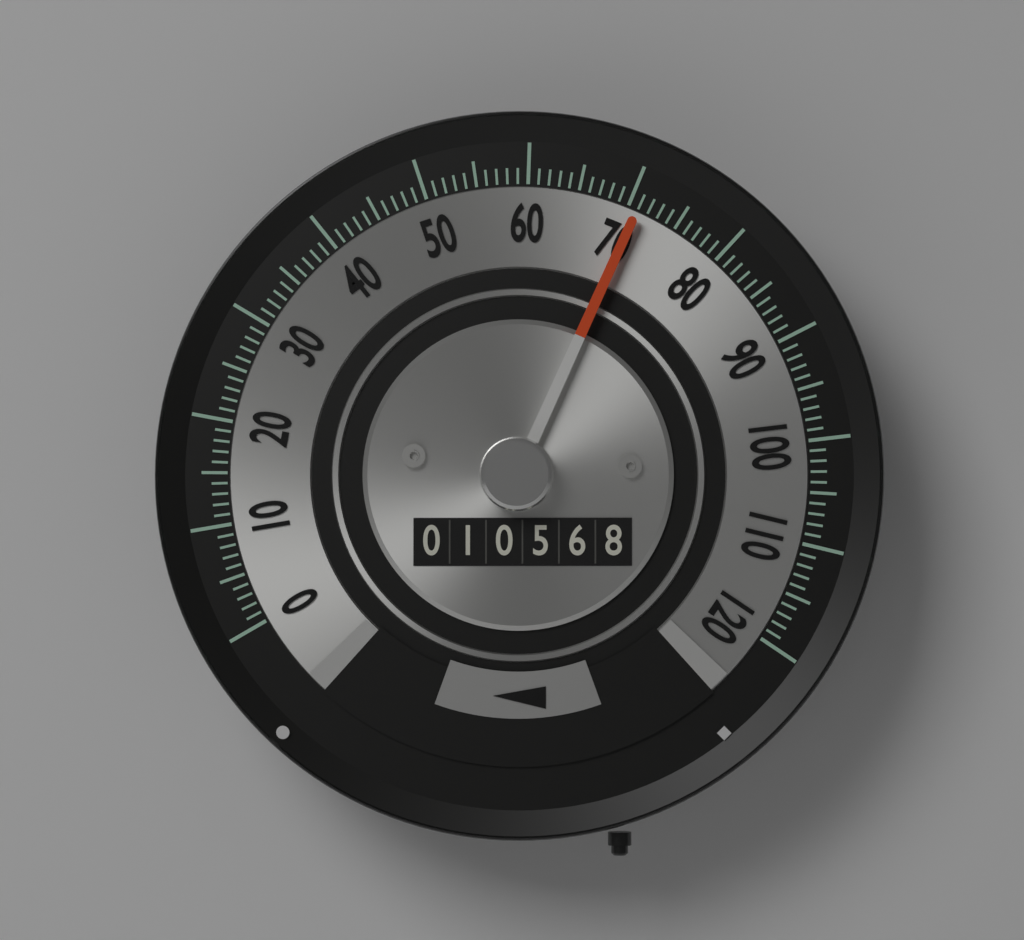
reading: 71 (no unit)
